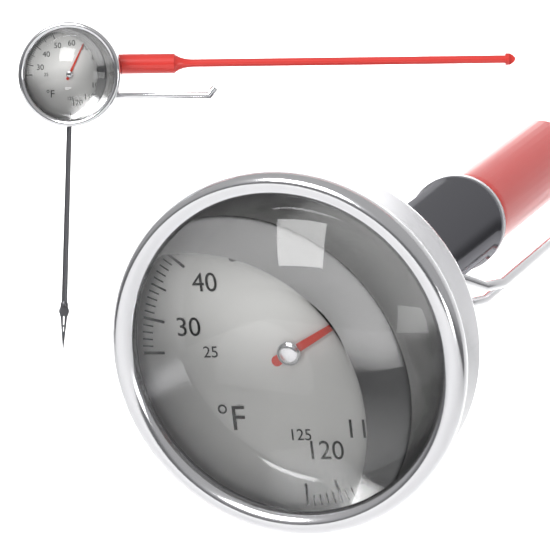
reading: 81 °F
